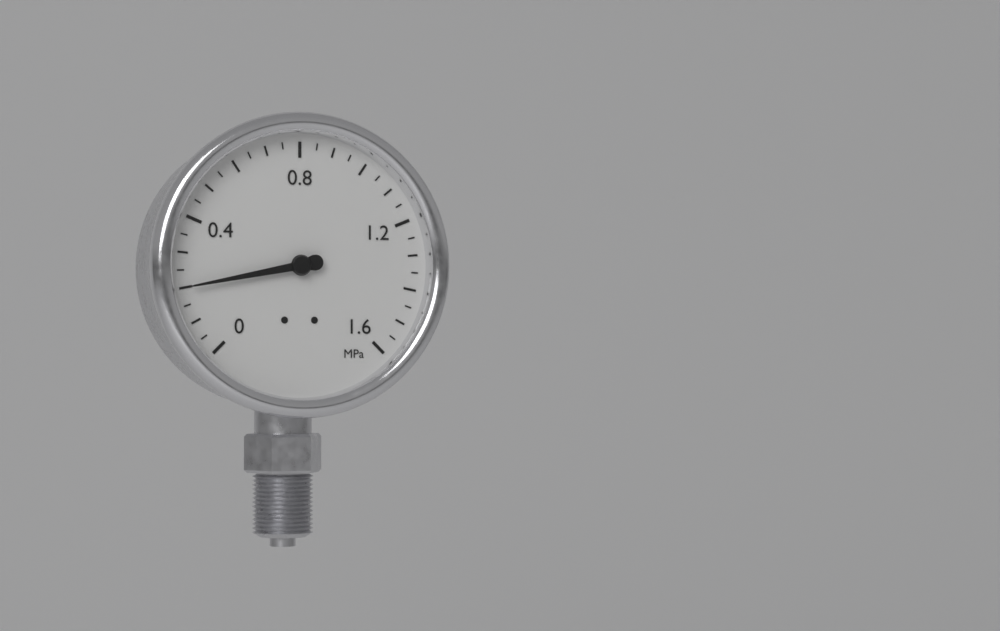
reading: 0.20 MPa
